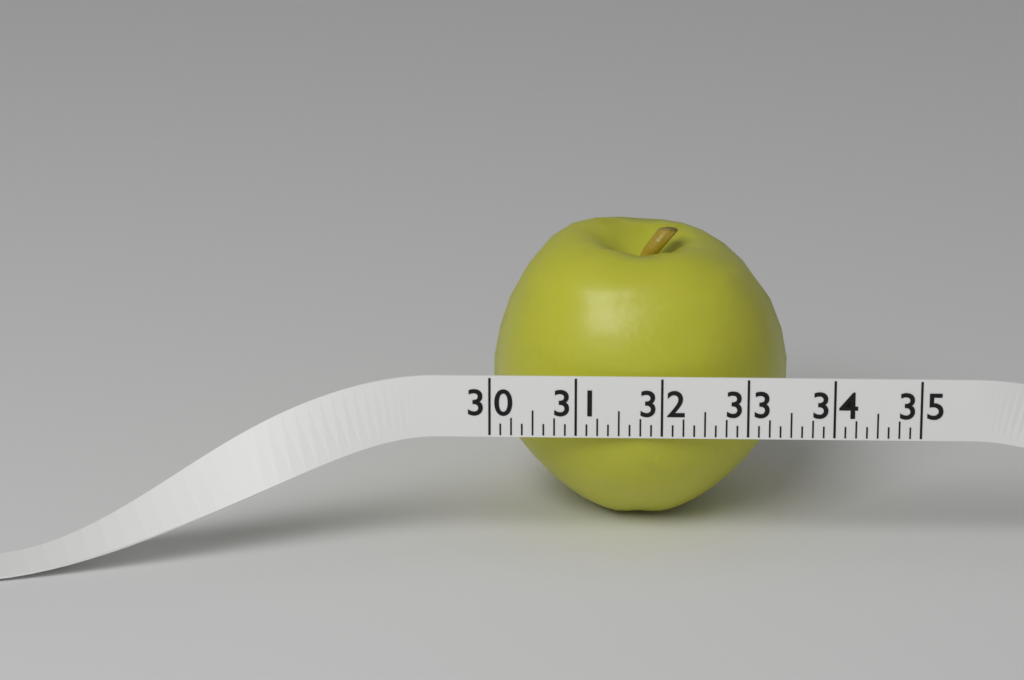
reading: 33.500 (no unit)
